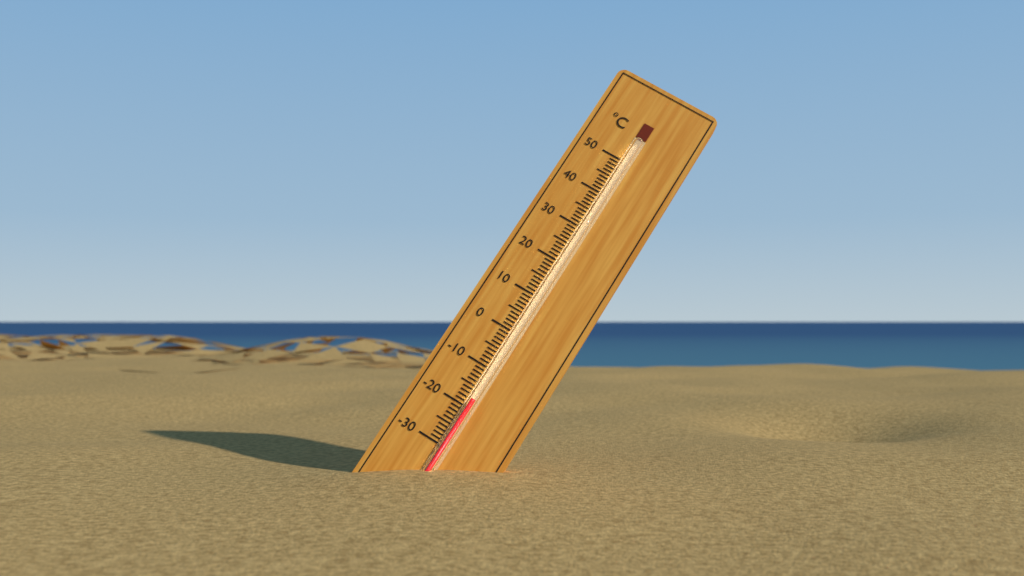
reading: -18 °C
